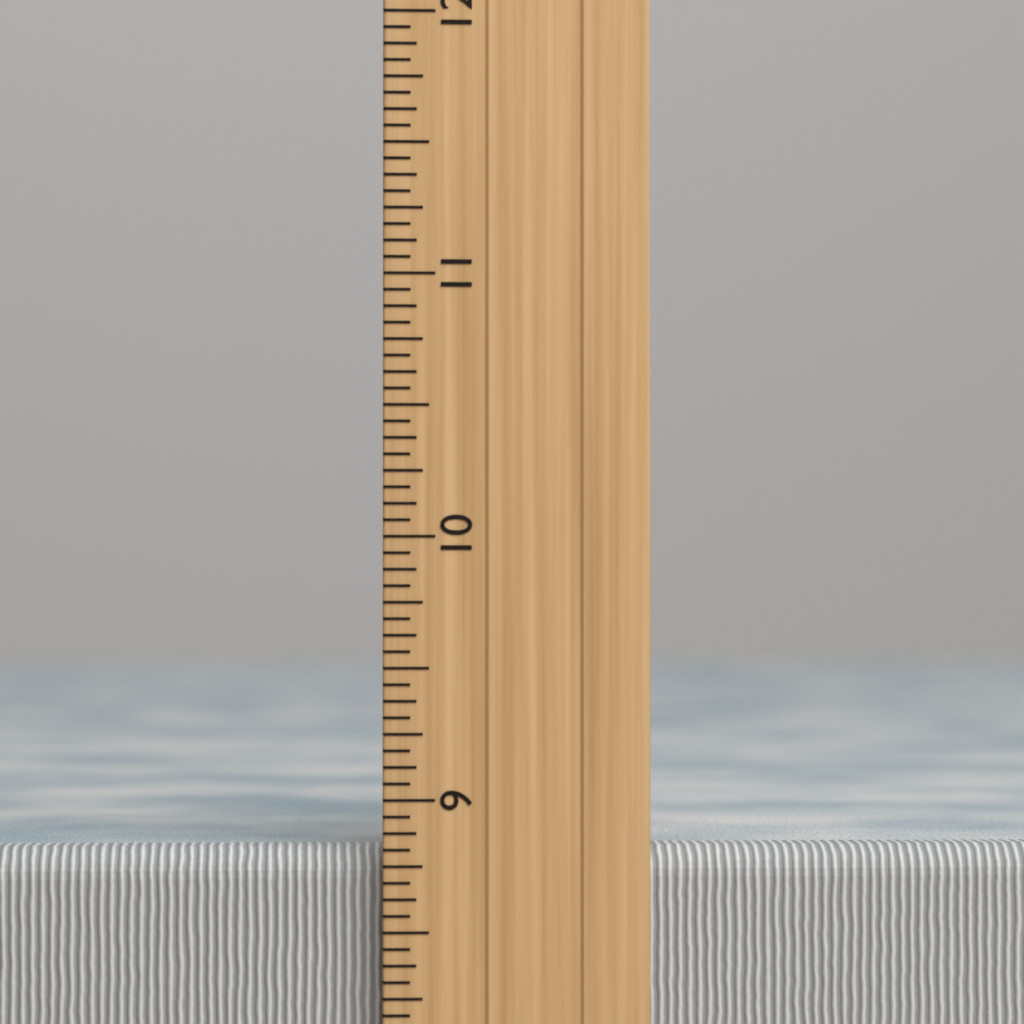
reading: 8.8125 inch
